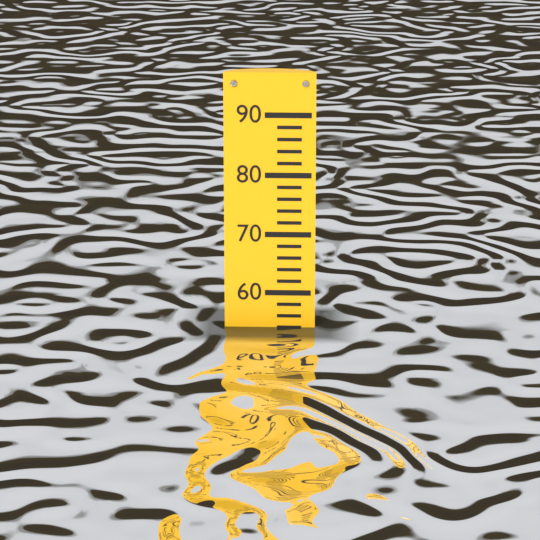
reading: 54 (no unit)
